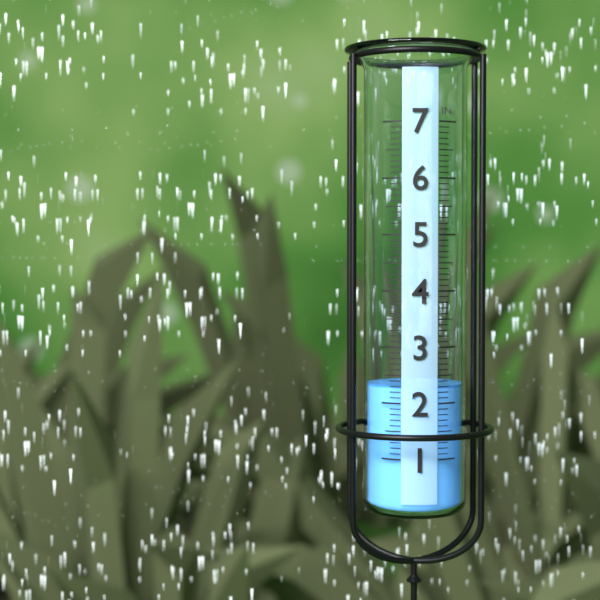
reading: 2.3 in
